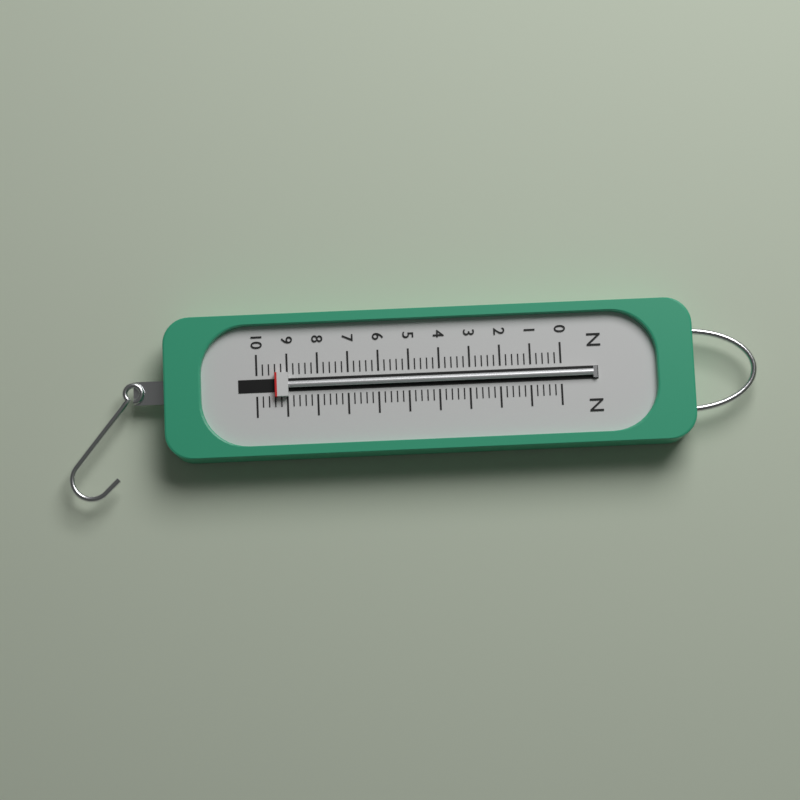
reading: 9.4 N
